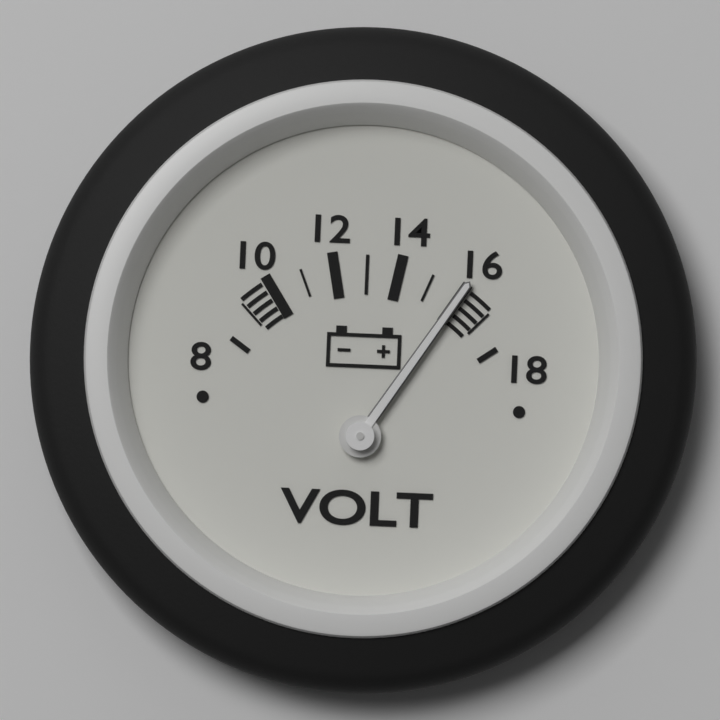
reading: 16 V
